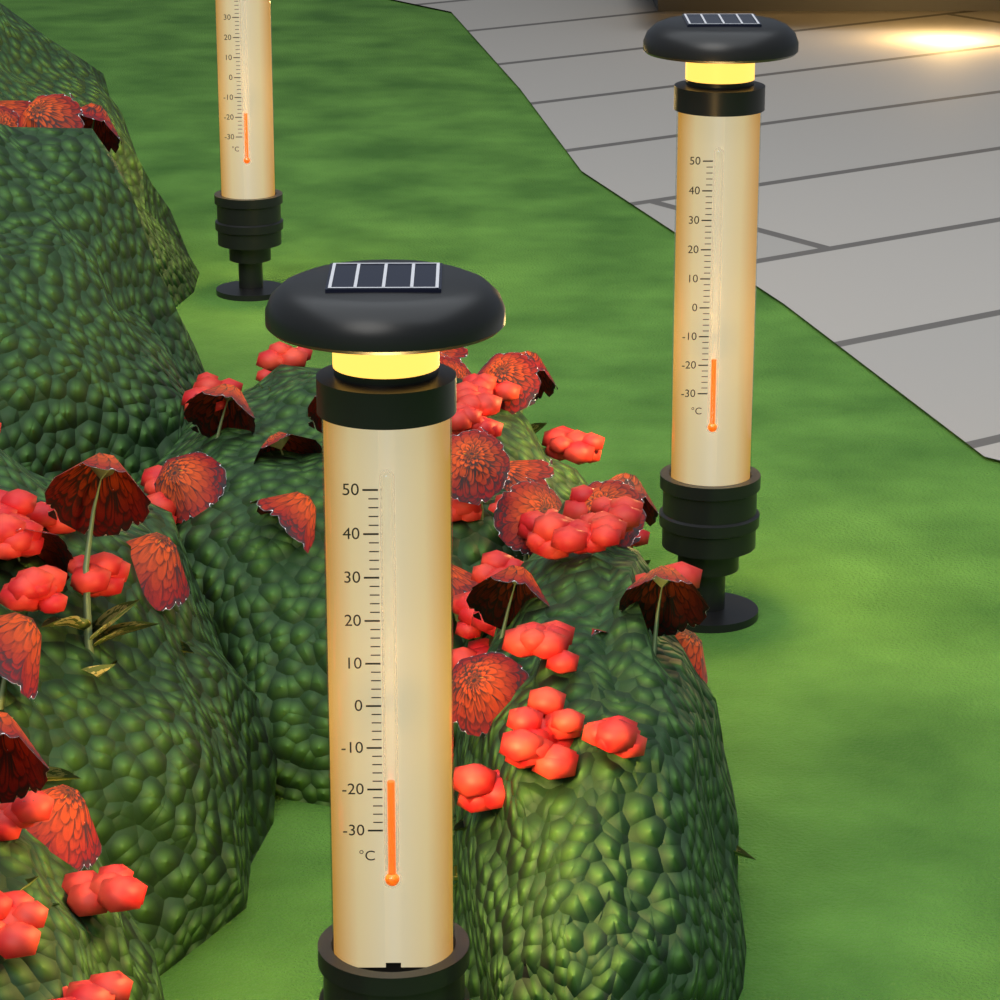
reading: -18 °C
